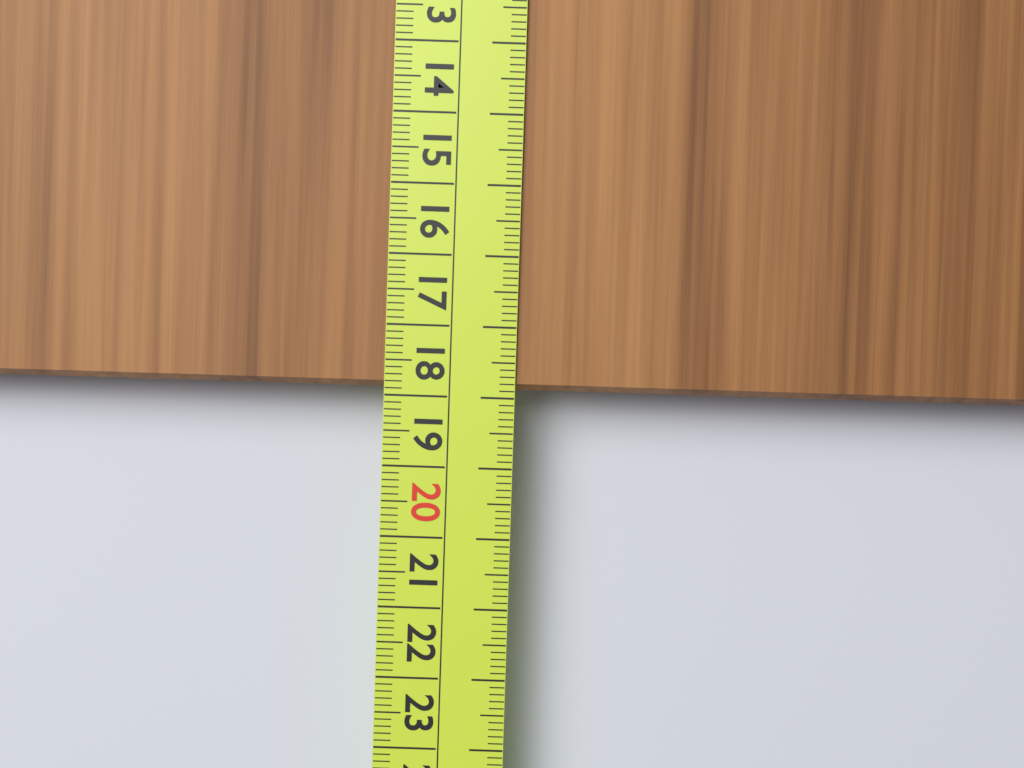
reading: 17.9 cm
